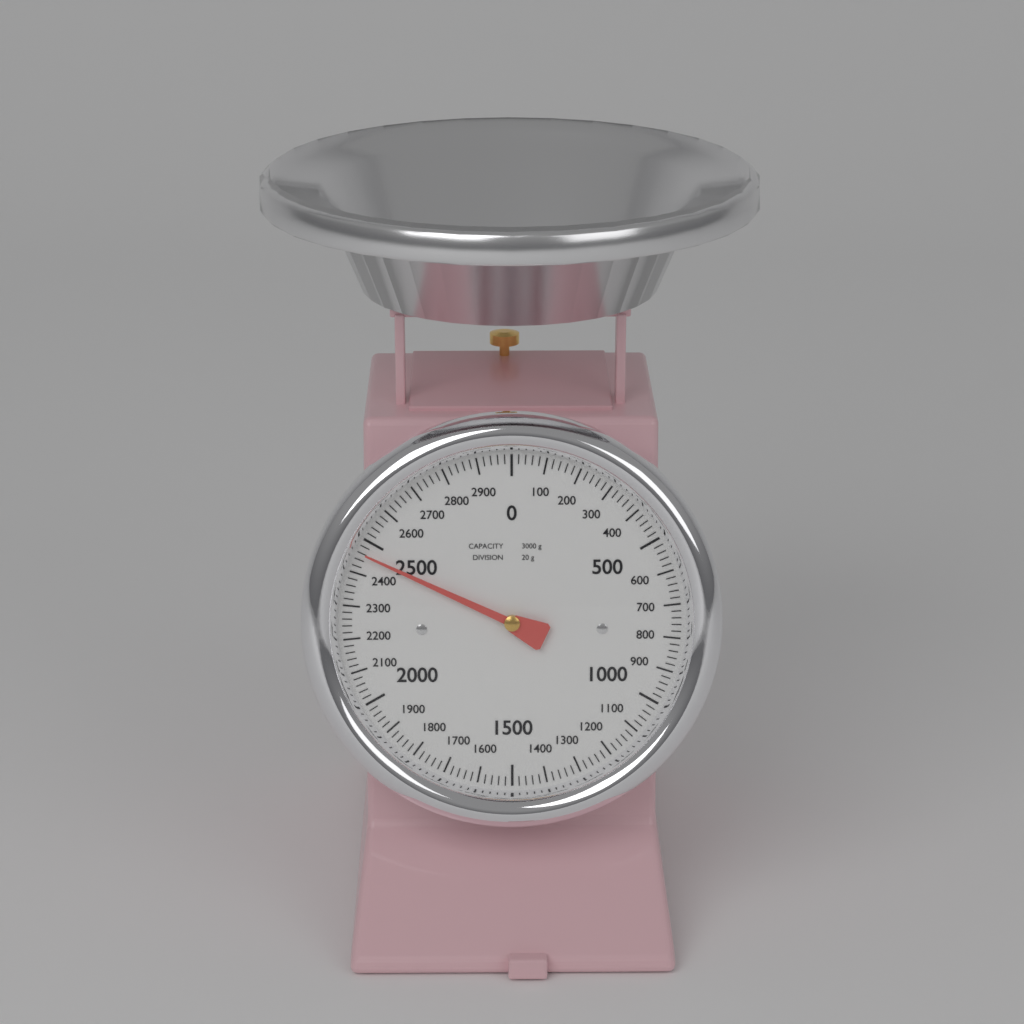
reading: 2460 g
